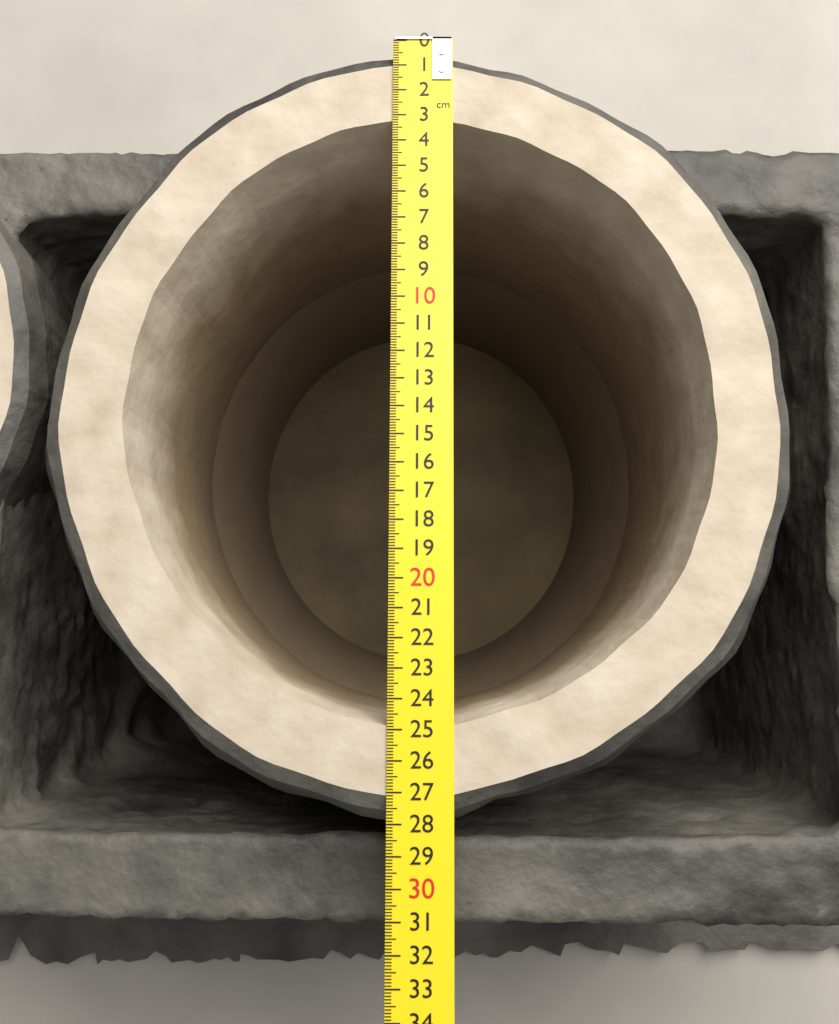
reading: 28.1 cm
